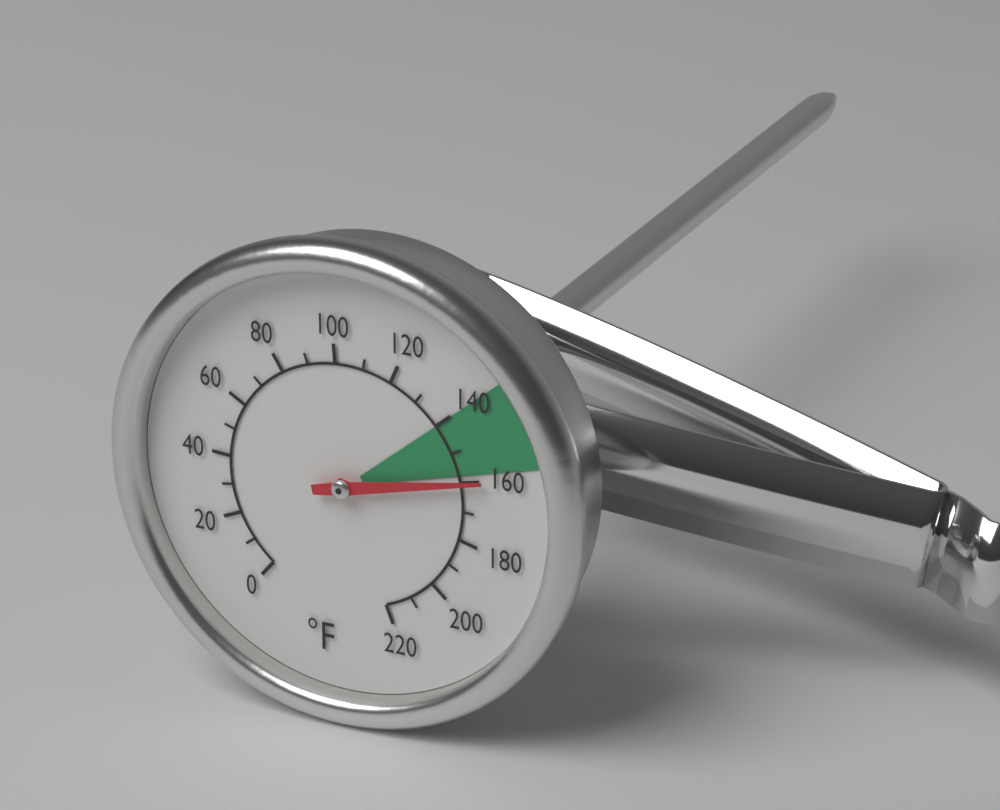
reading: 160 °F
